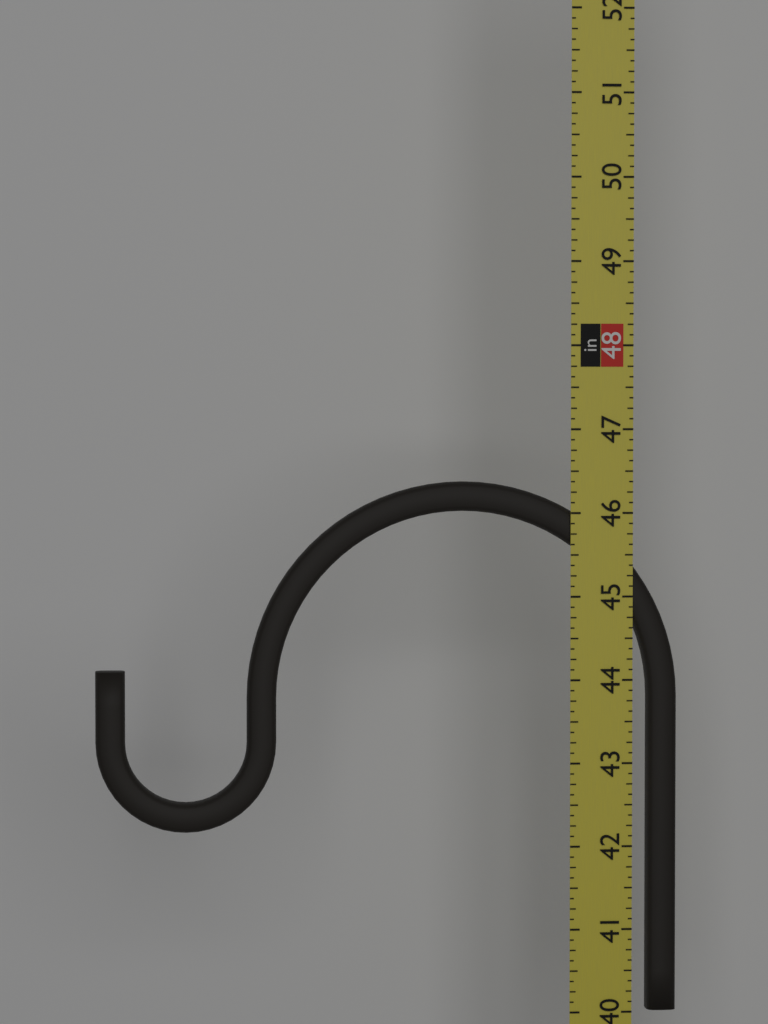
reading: 46.375 in
